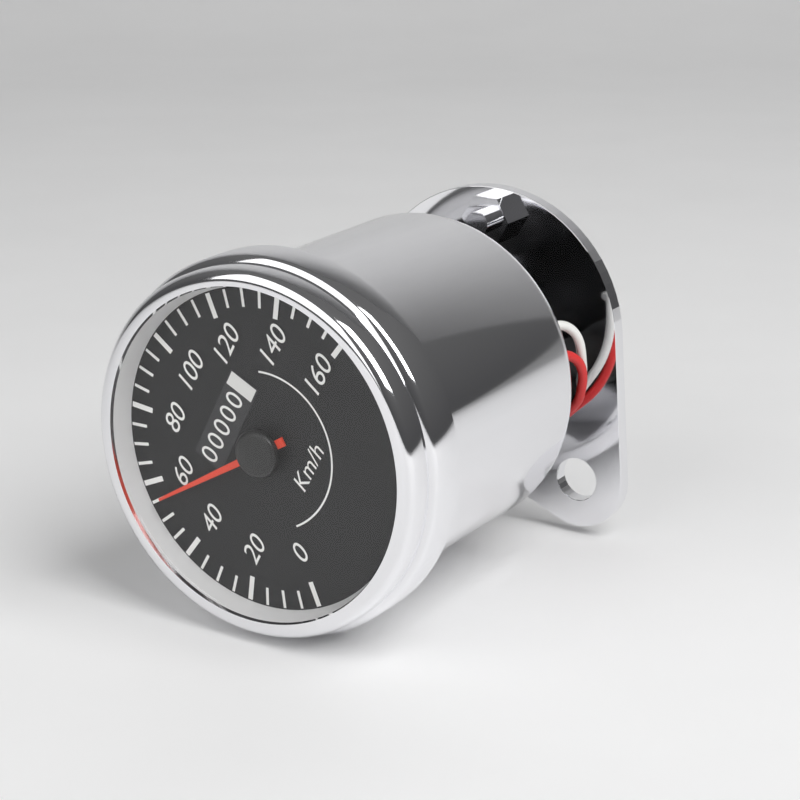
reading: 55 km/h
